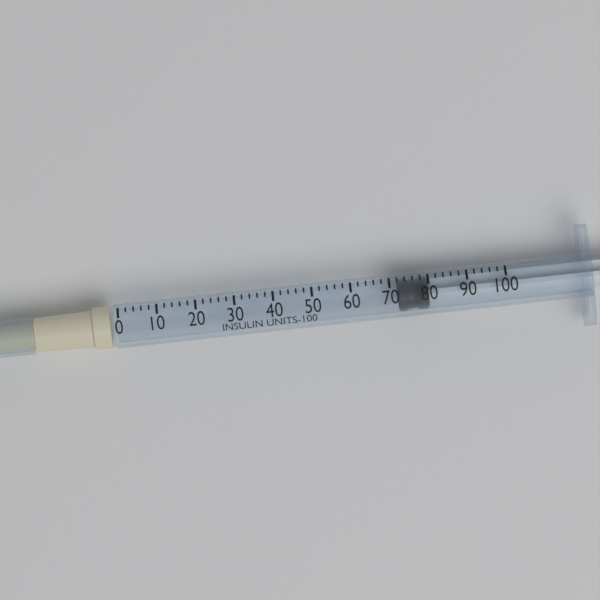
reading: 72 units
